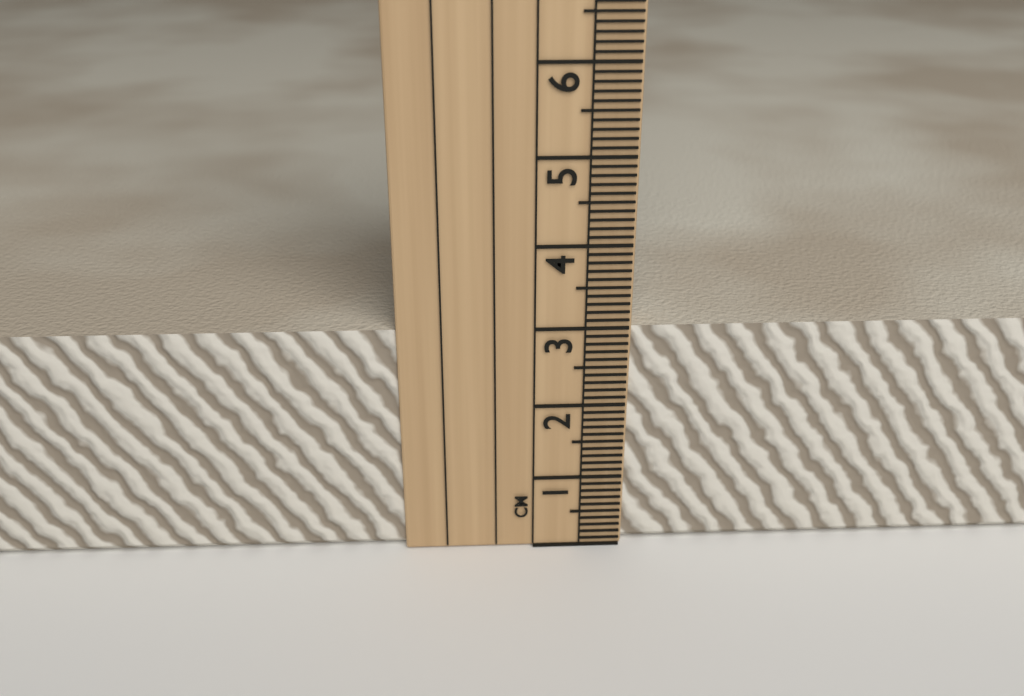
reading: 3.0 cm
